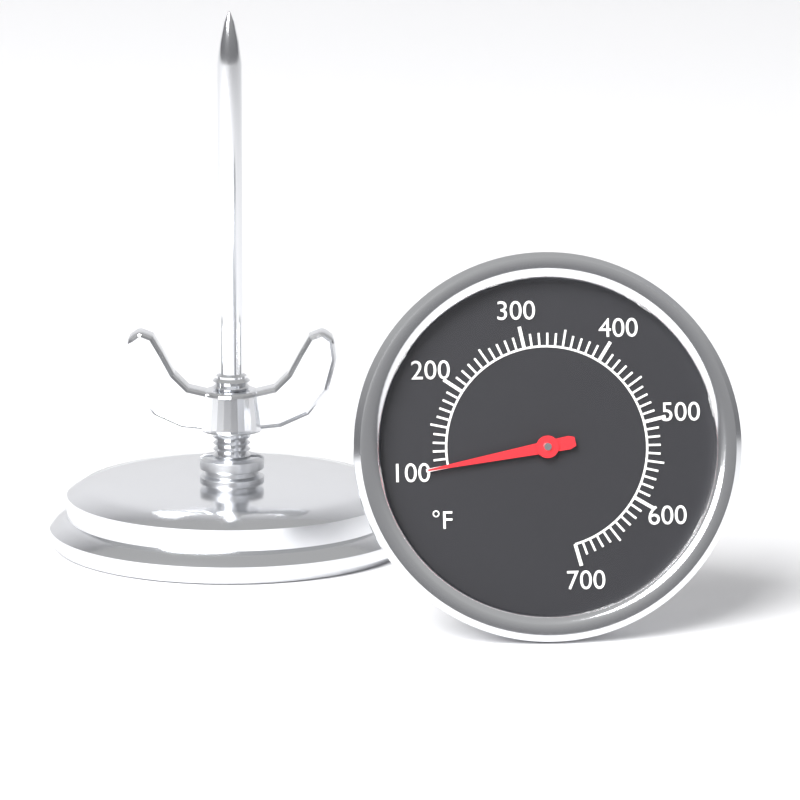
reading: 100 °F
